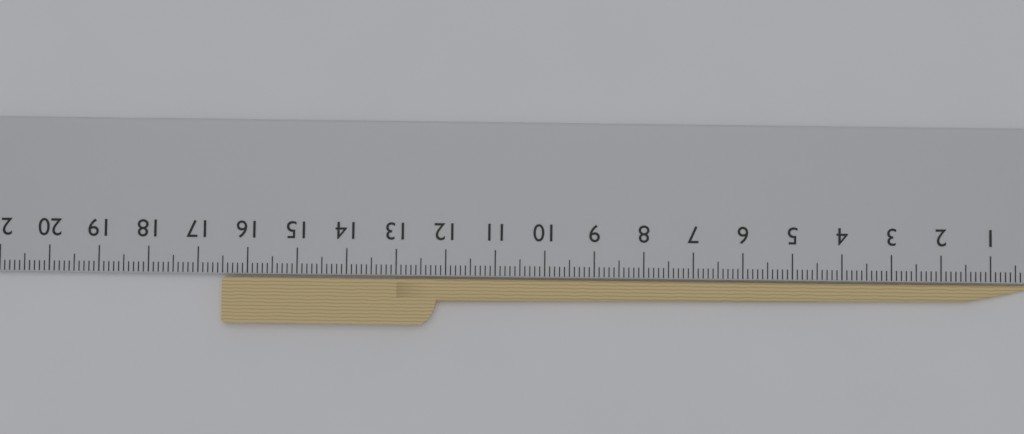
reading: 16.5 cm
